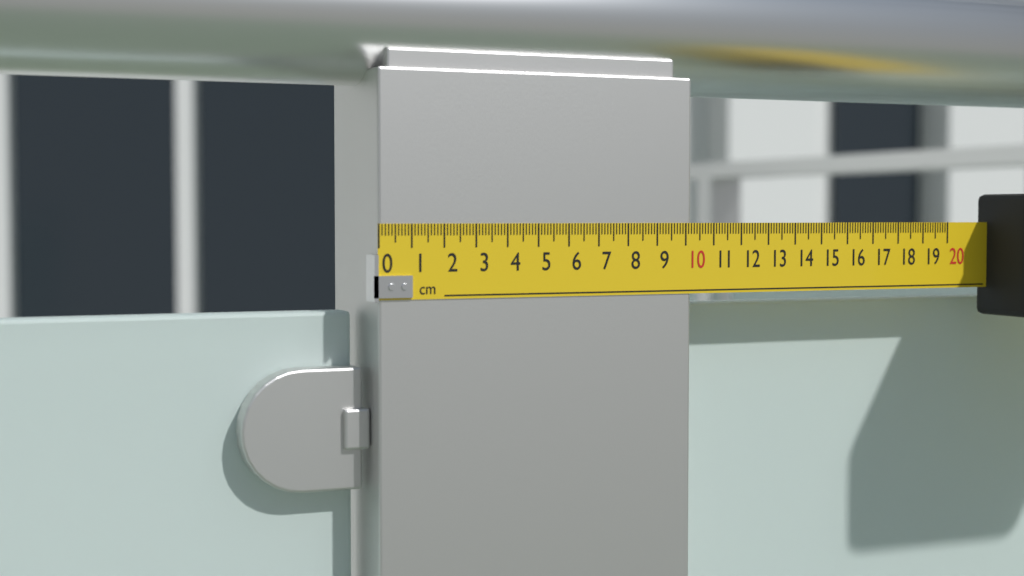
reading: 10.2 cm
